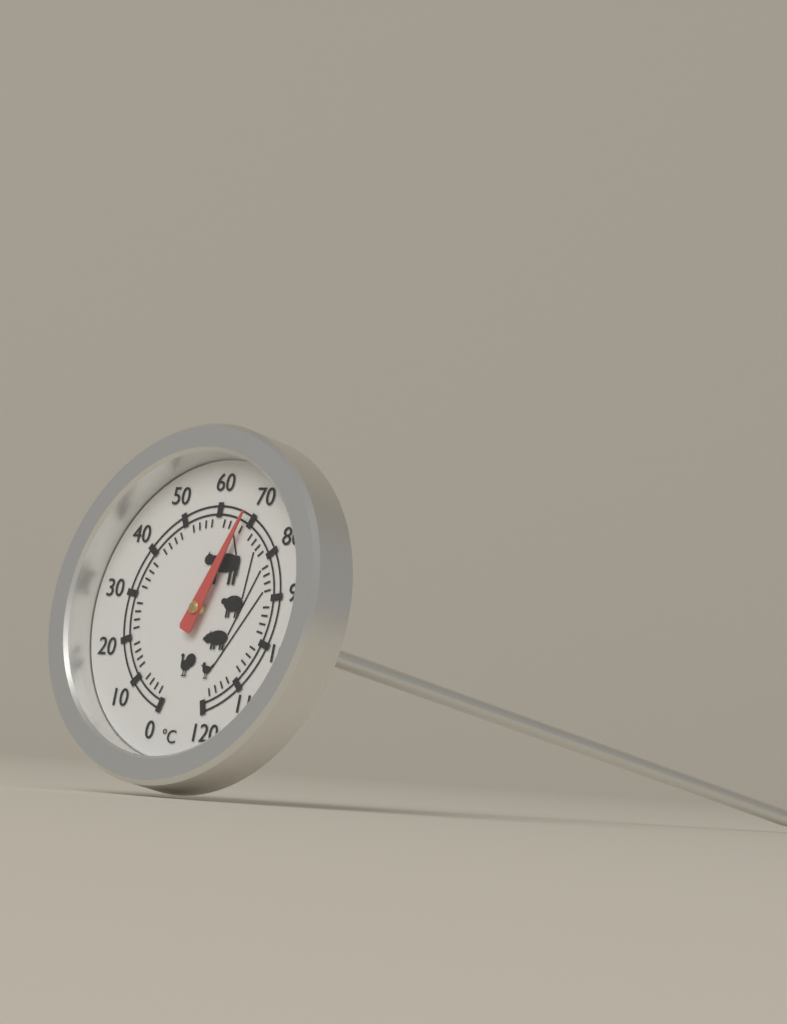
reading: 68 °C
